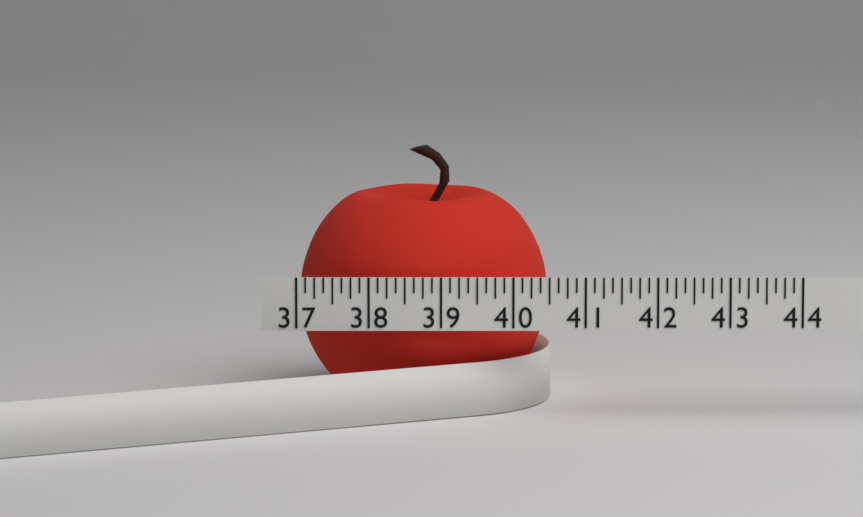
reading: 40.500 (no unit)
